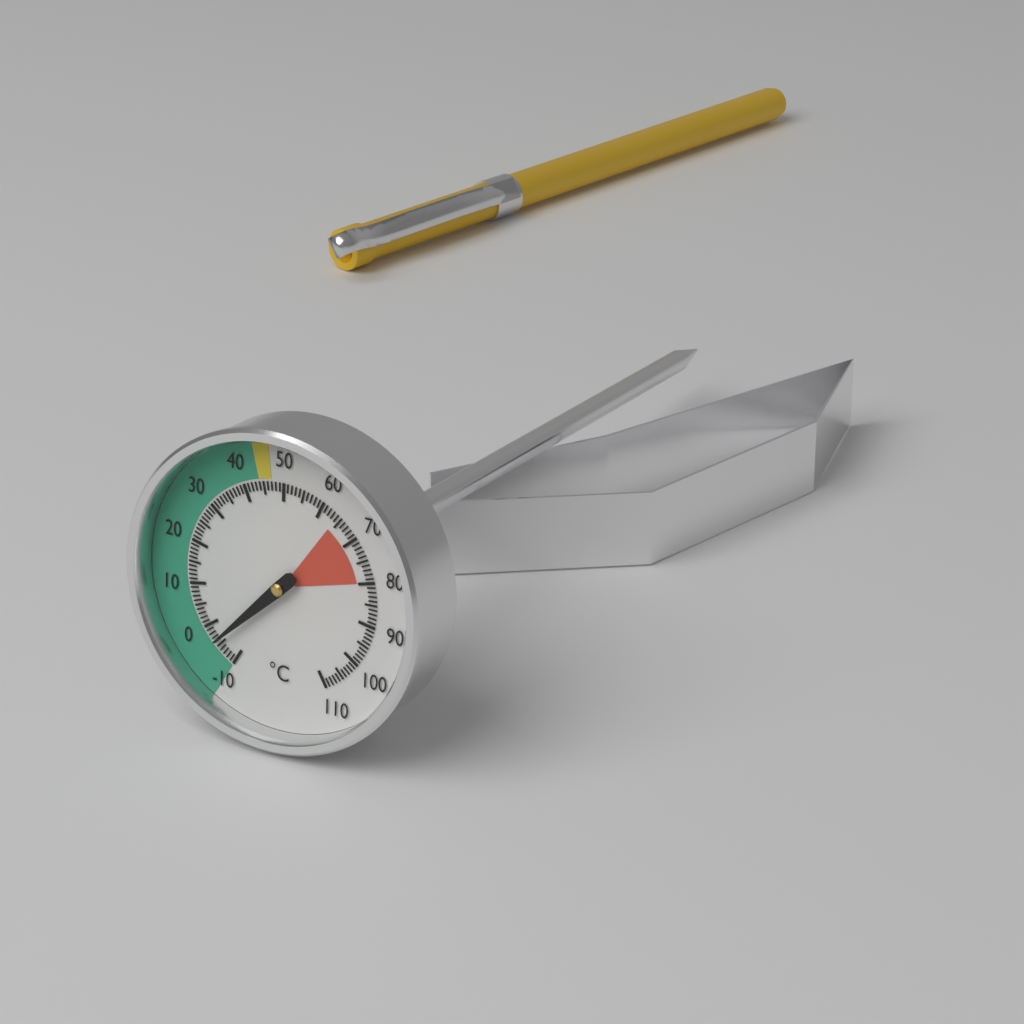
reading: -4 °C
